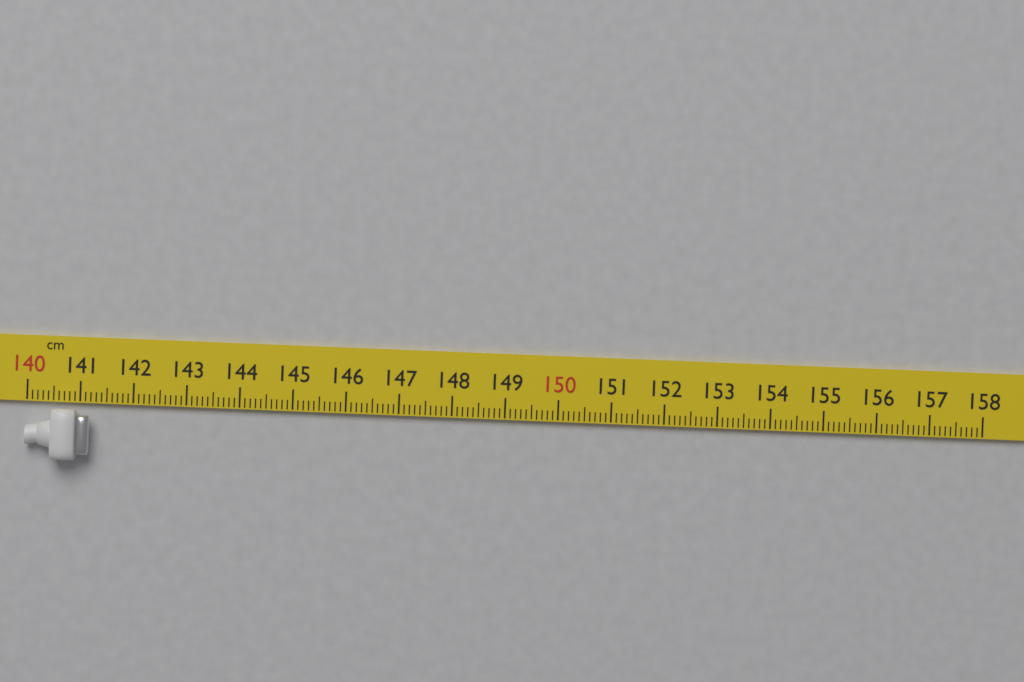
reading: 141.2 cm
